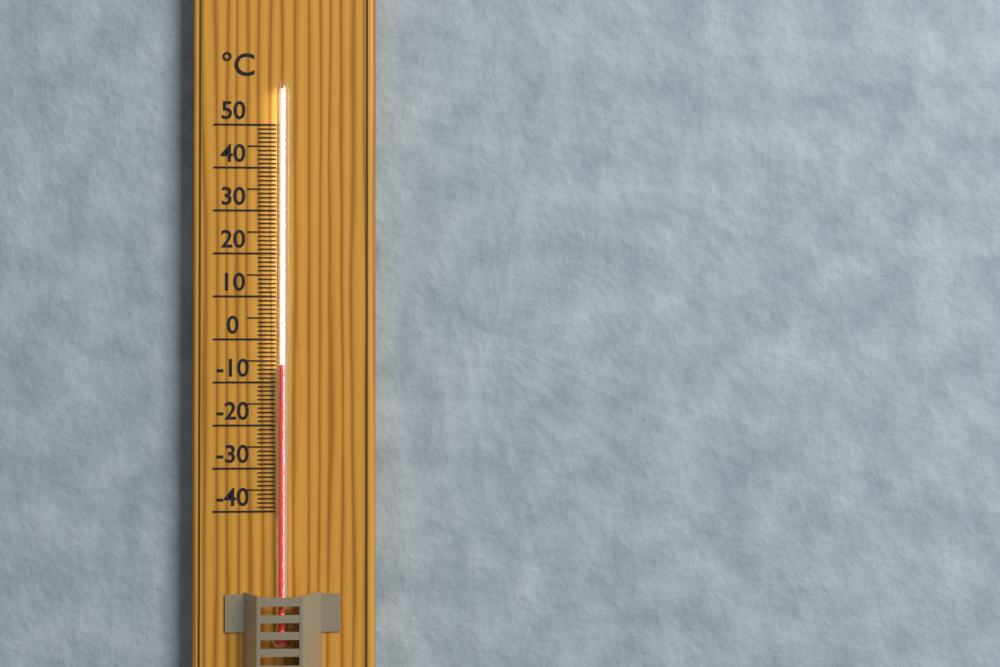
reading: -6 °C
